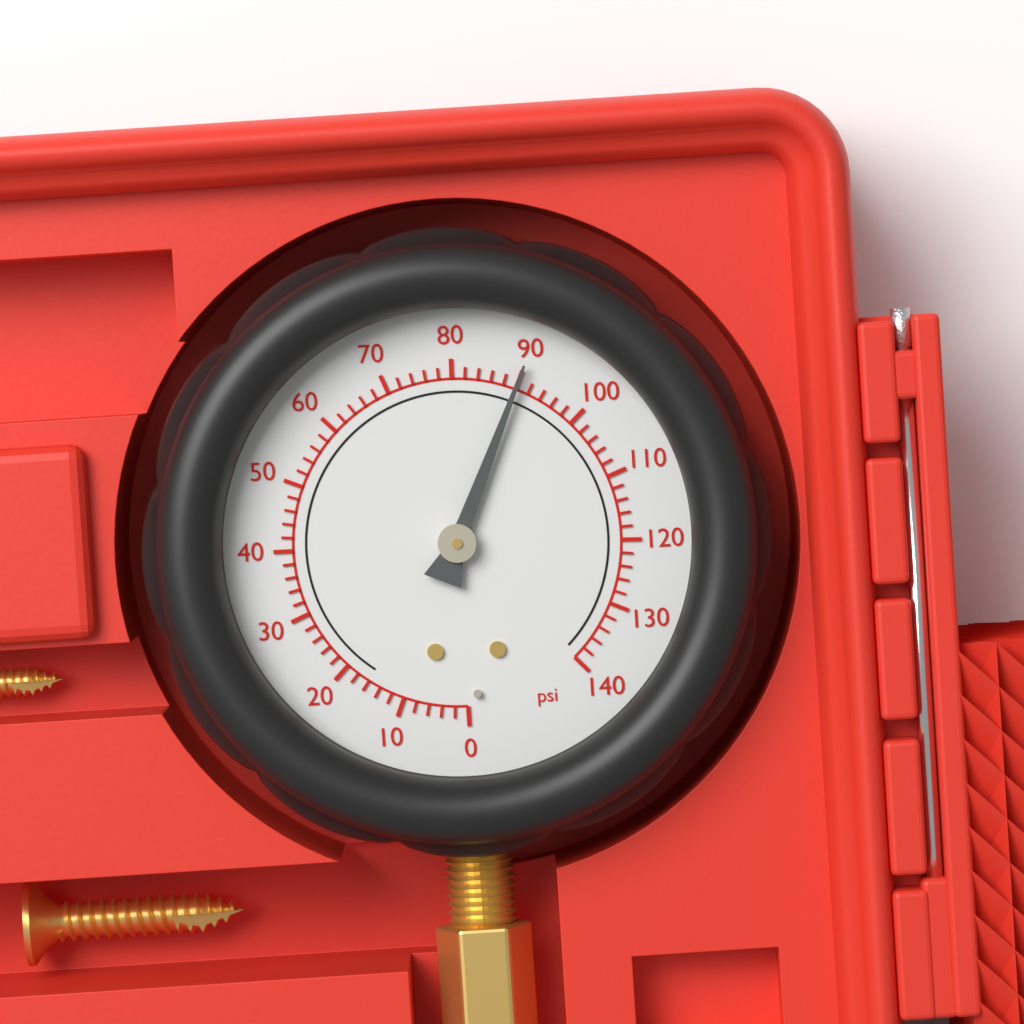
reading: 90 psi
